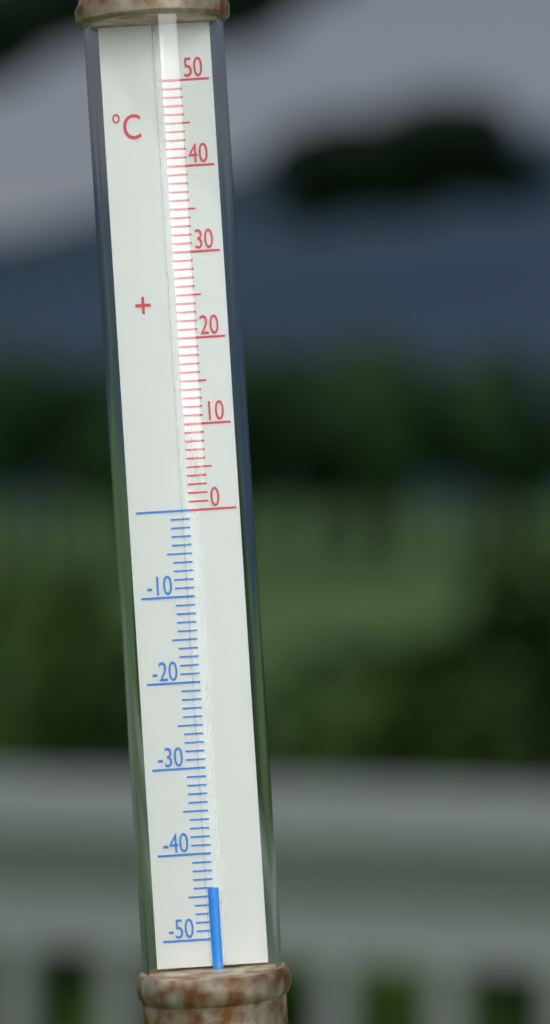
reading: -44 °C
